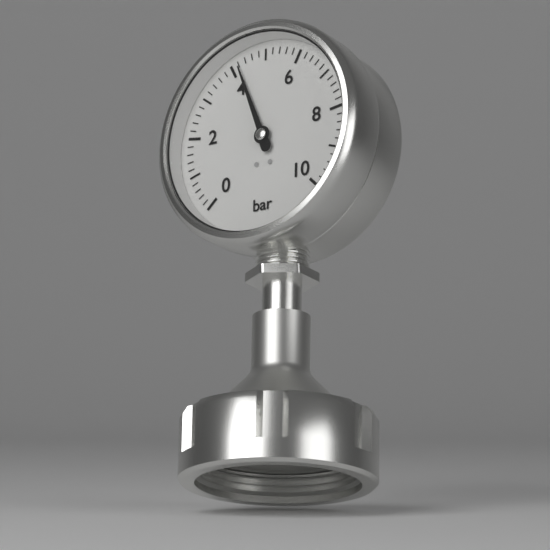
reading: 4.2 bar
